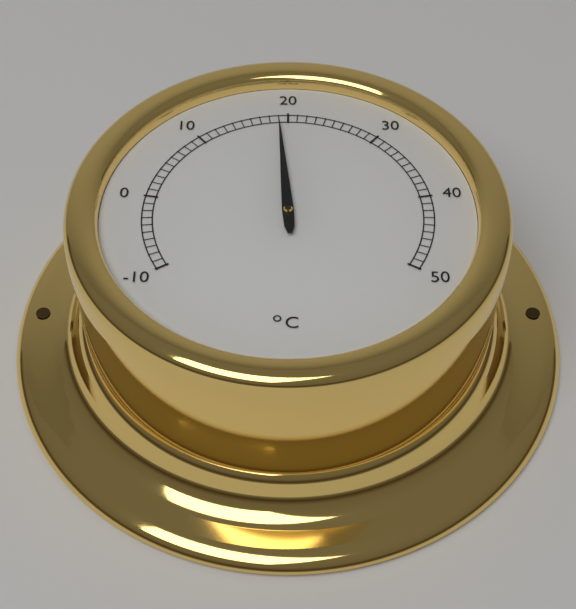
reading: 19 °C
